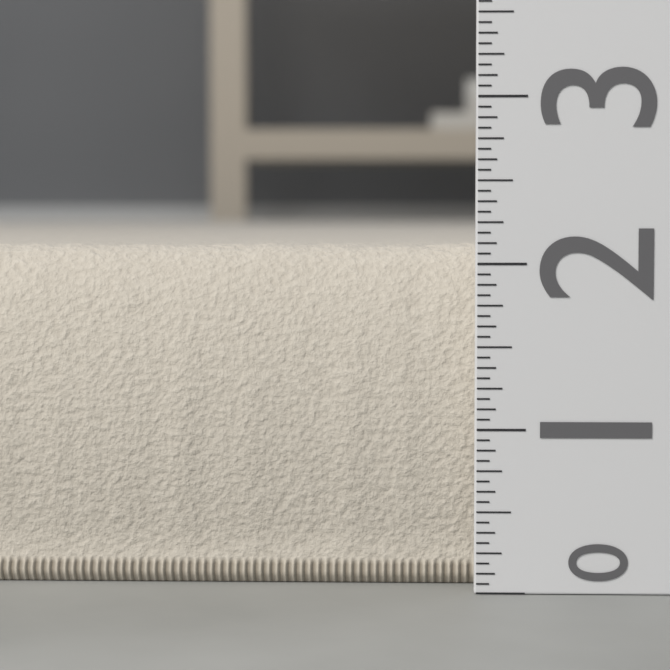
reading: 2.1250 (no unit)
